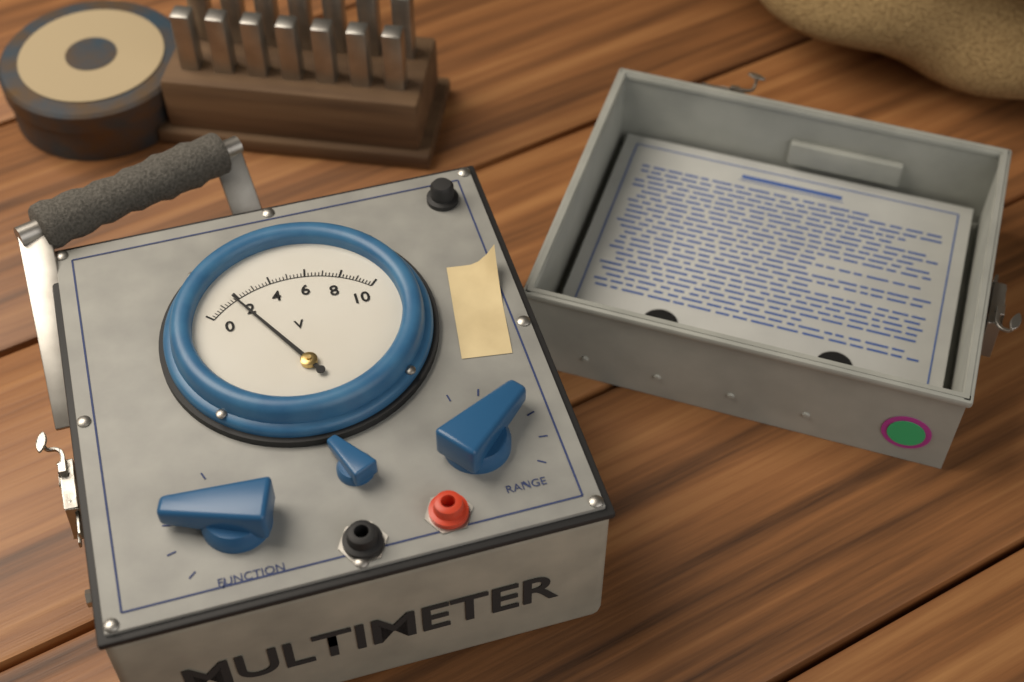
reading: 1.8 V
